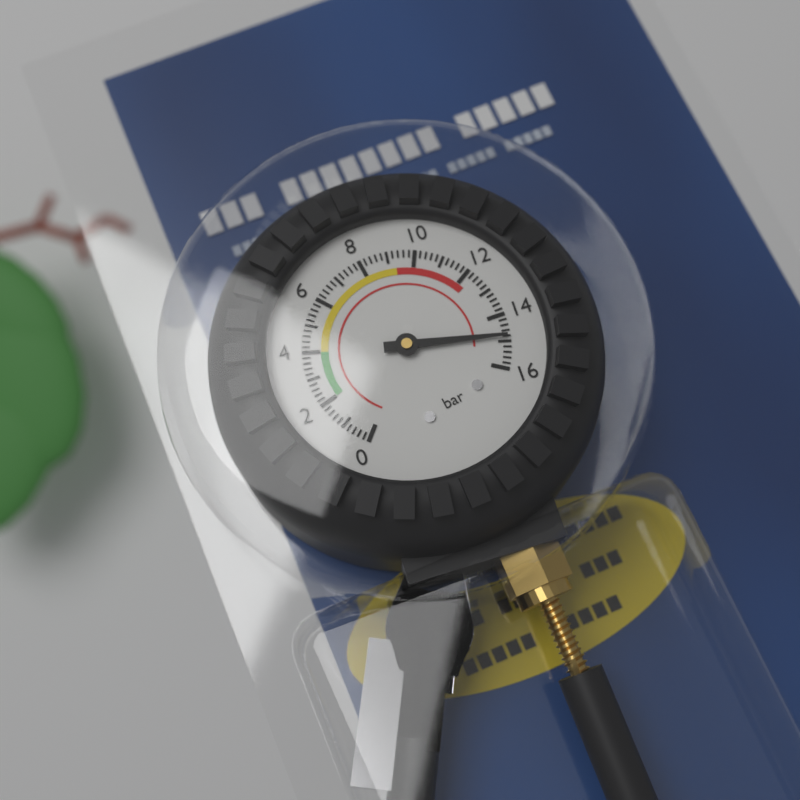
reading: 14.8 bar
